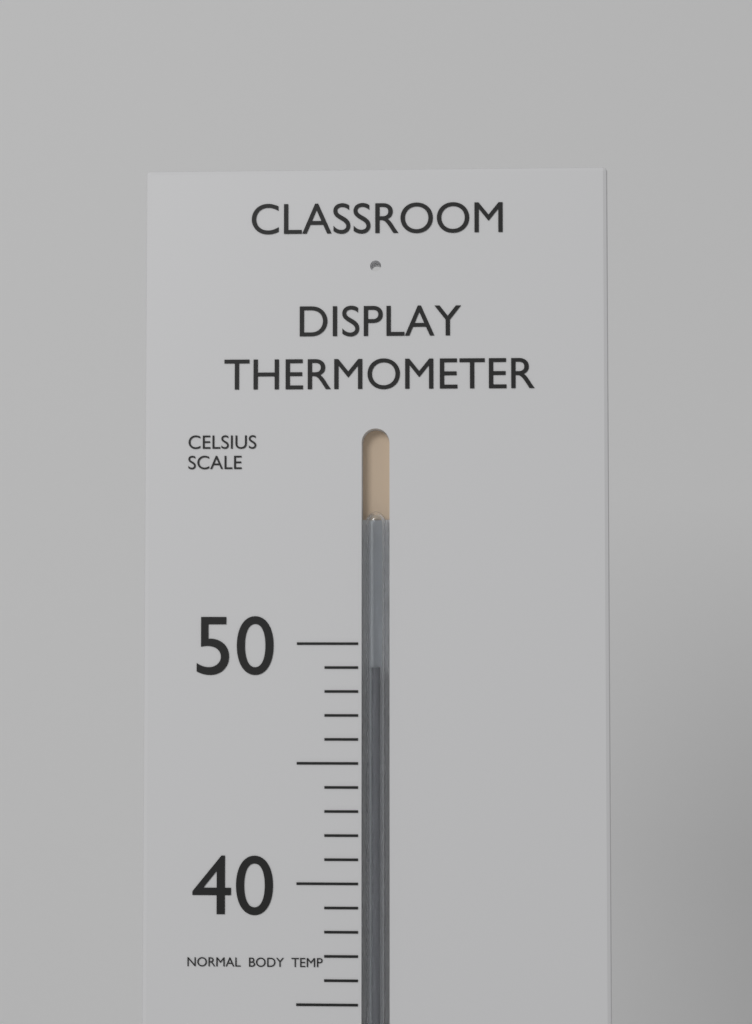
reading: 49 °C
